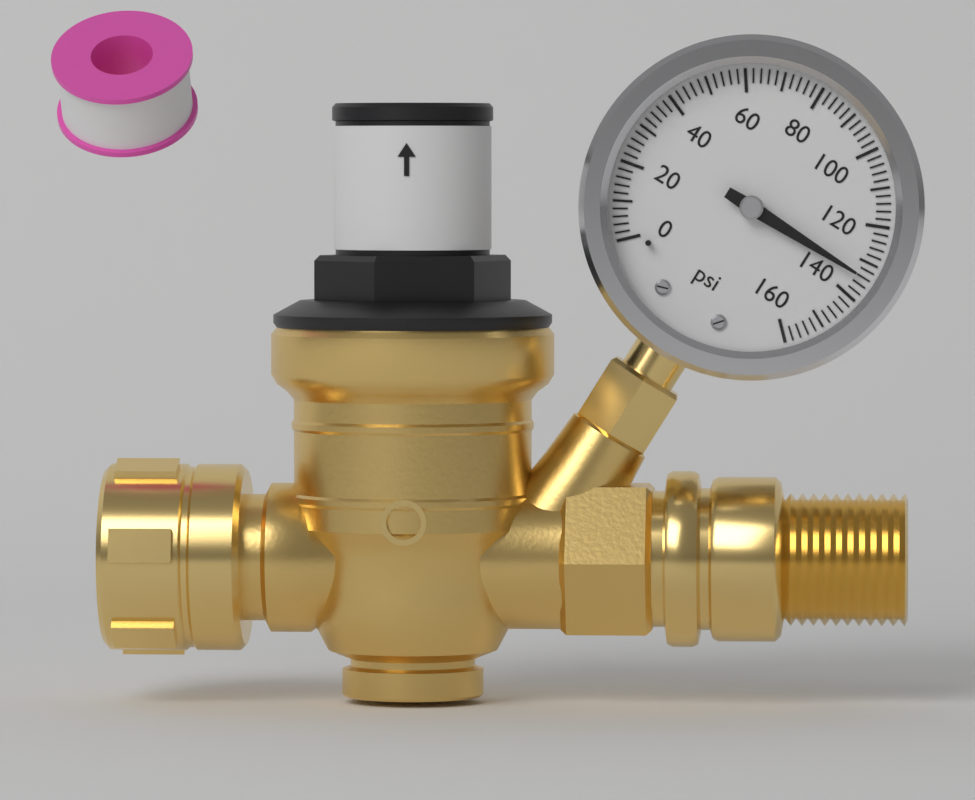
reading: 134 psi
